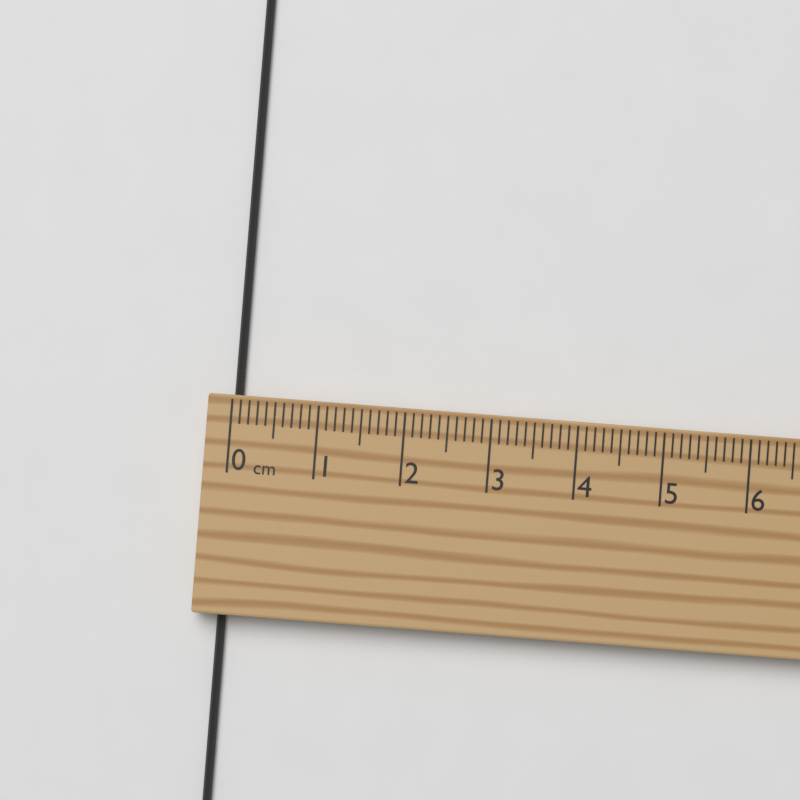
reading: 0.1 cm
